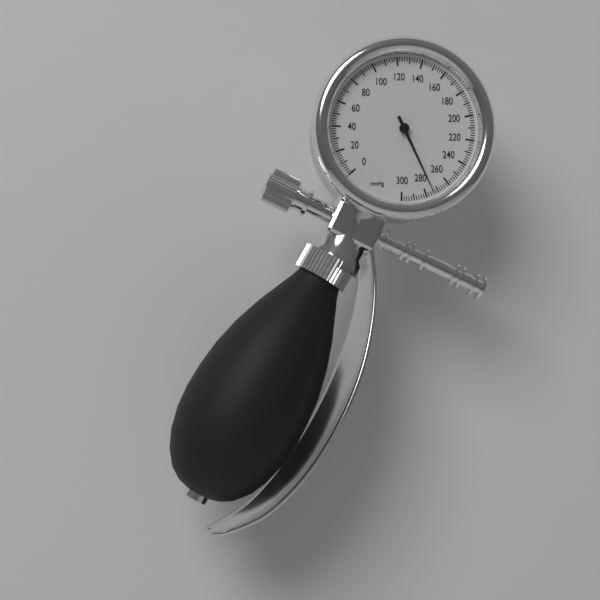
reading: 274 mmHg
